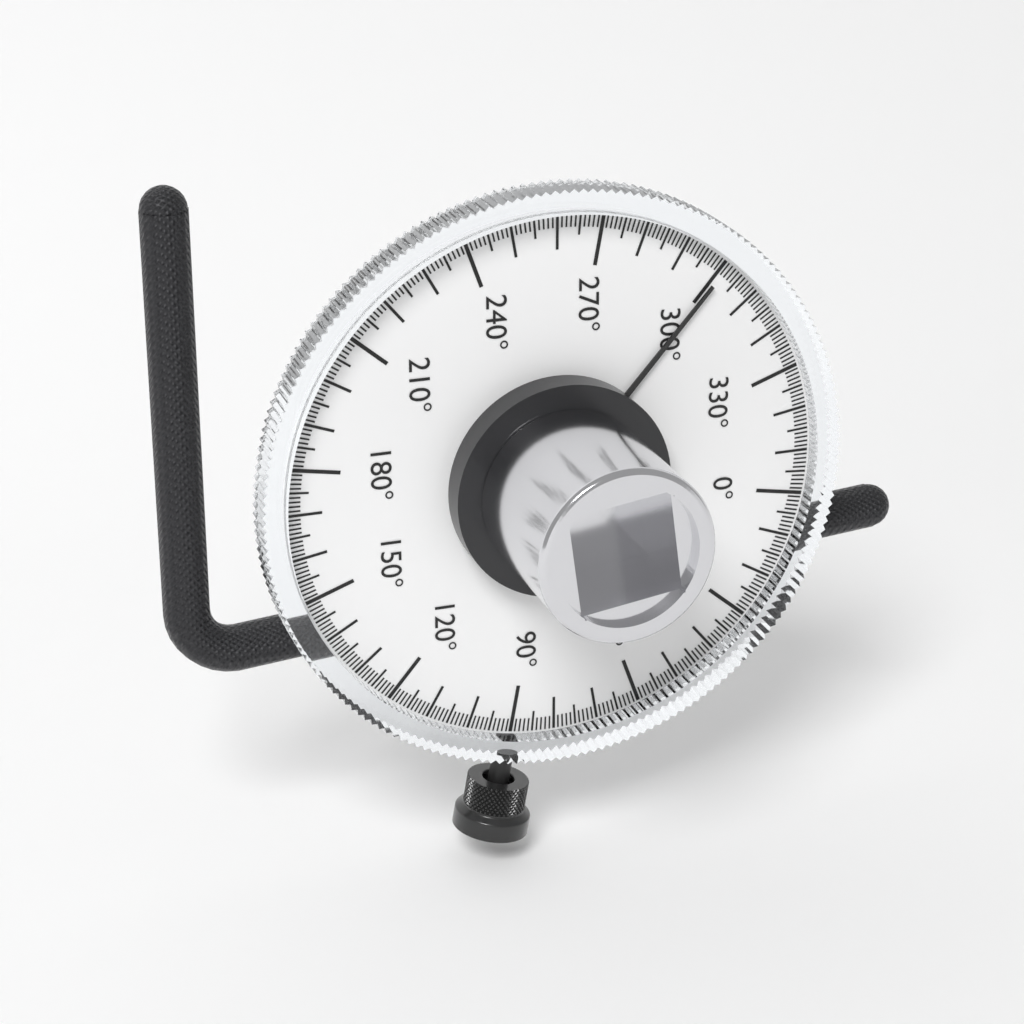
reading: 301 °
